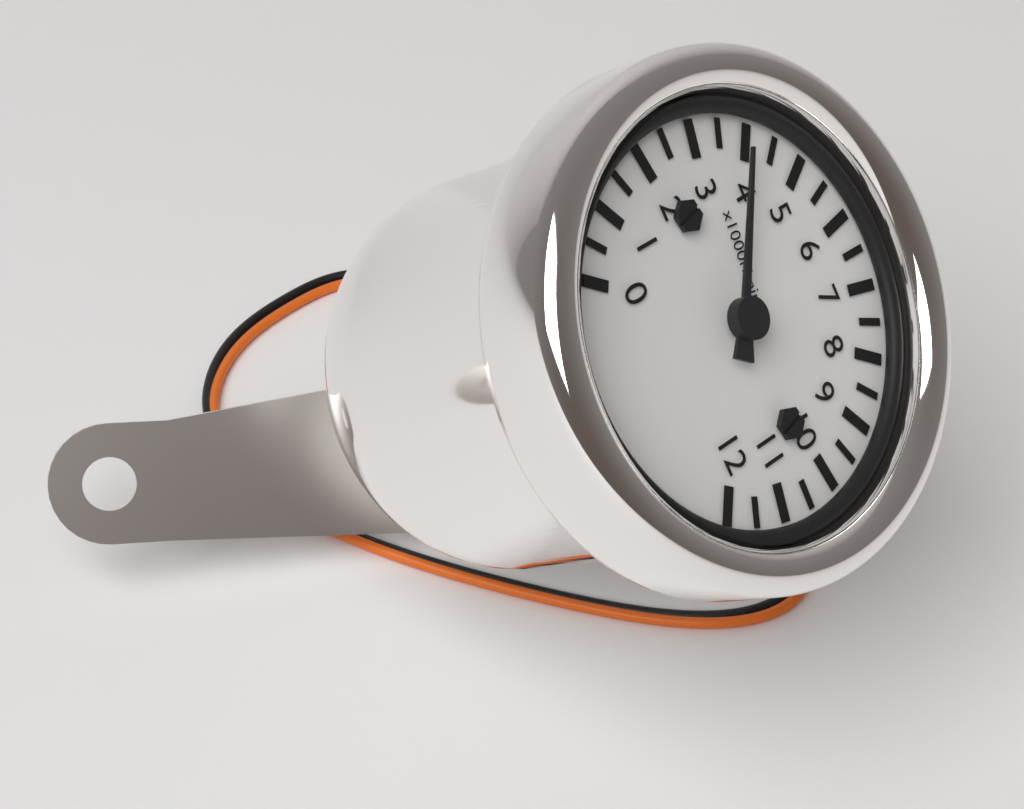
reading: 4000 r/min
